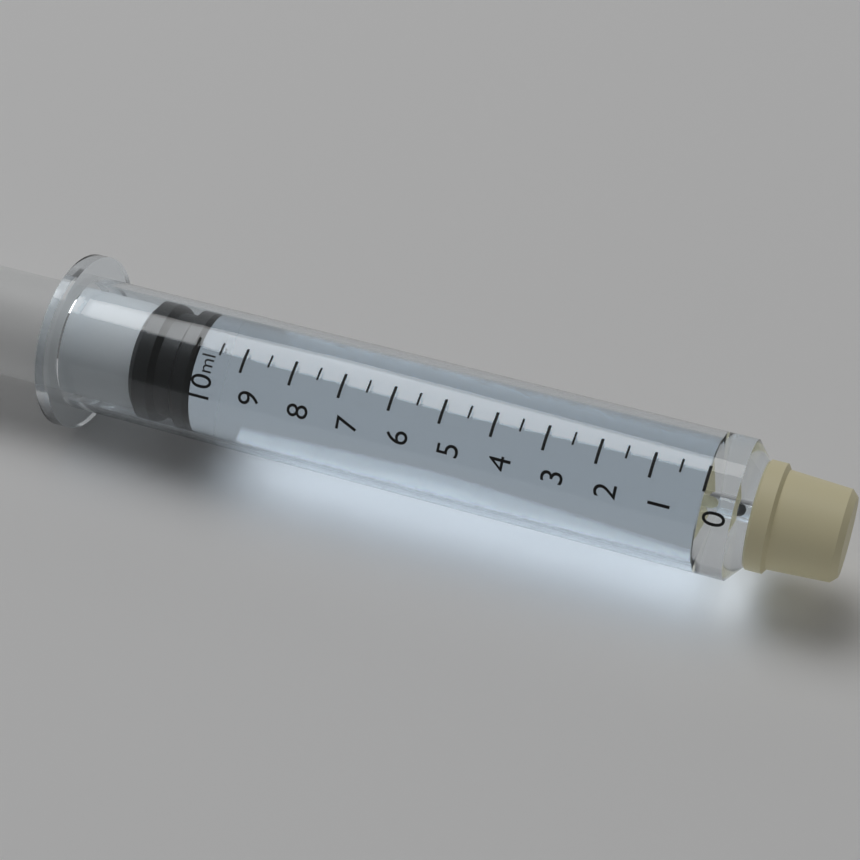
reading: 10.0 ml
